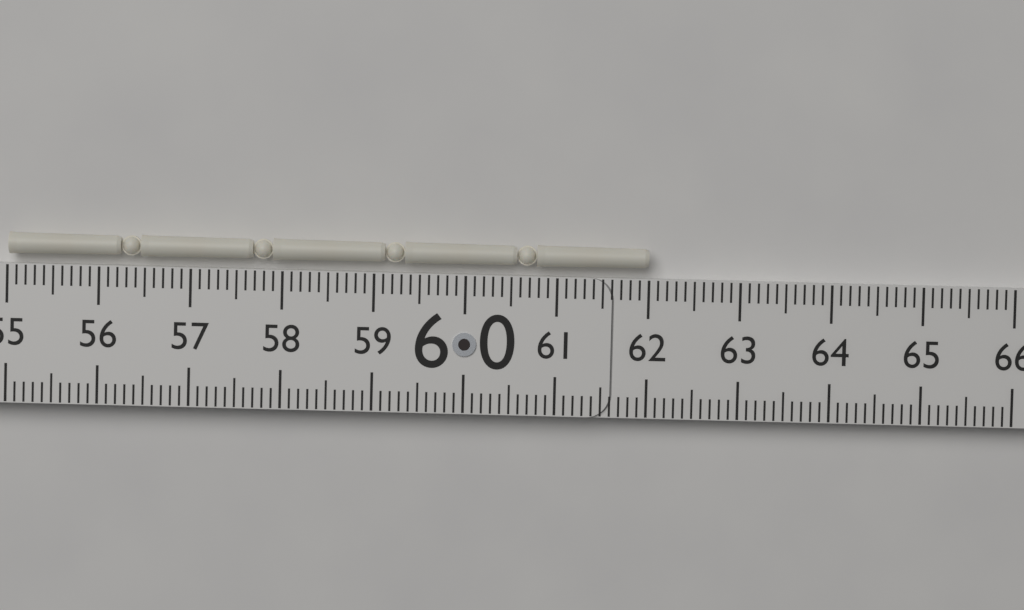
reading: 62.0 (no unit)
